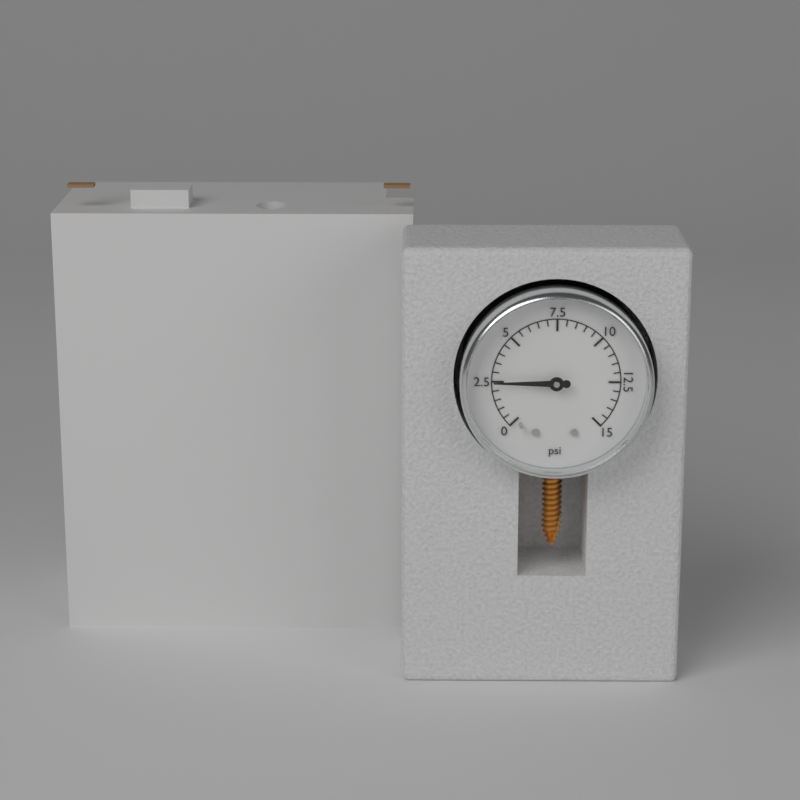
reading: 2.5 psi
